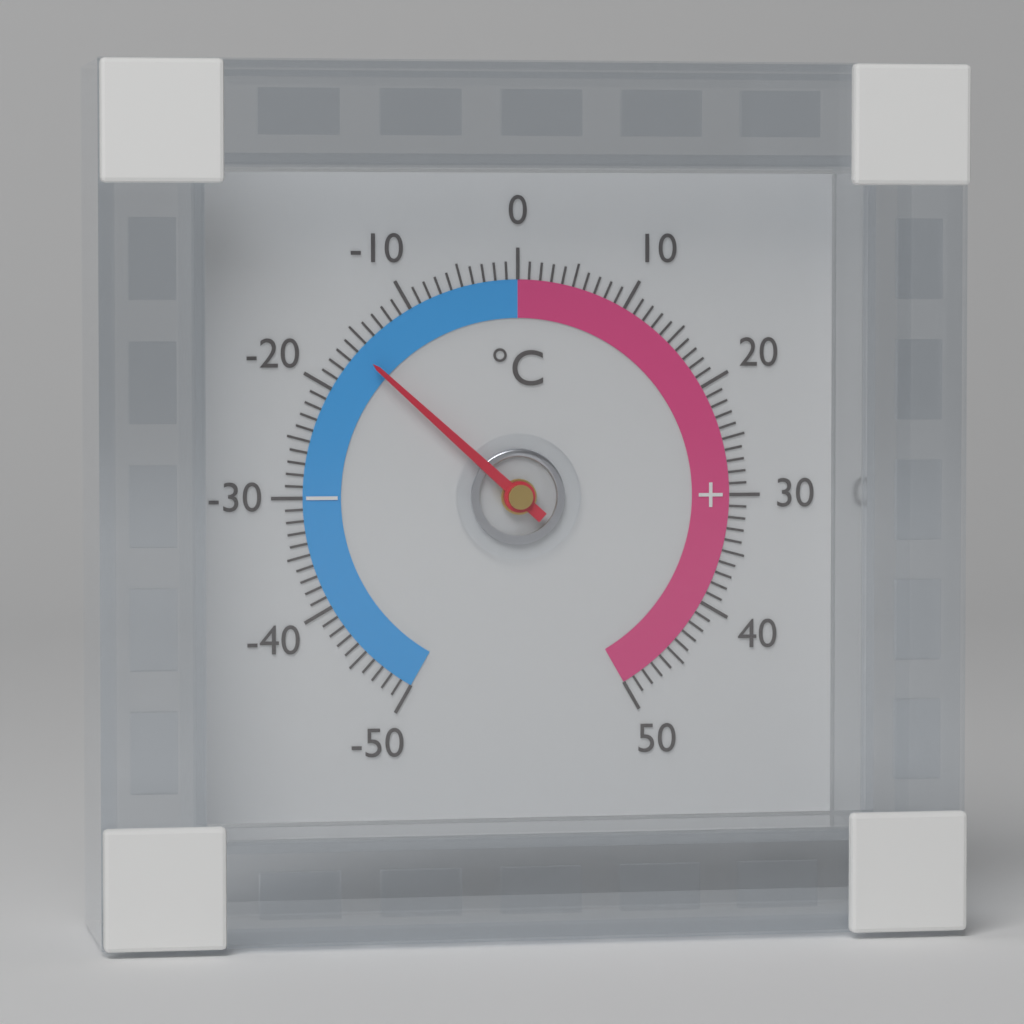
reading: -16 °C
